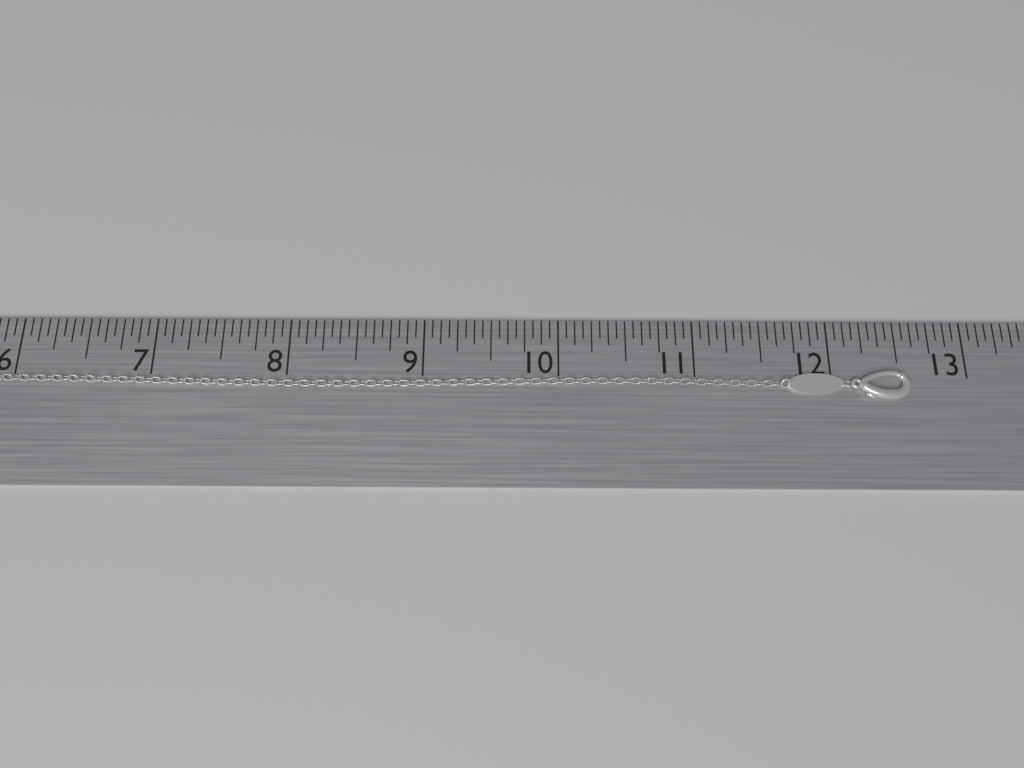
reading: 12.5625 in
